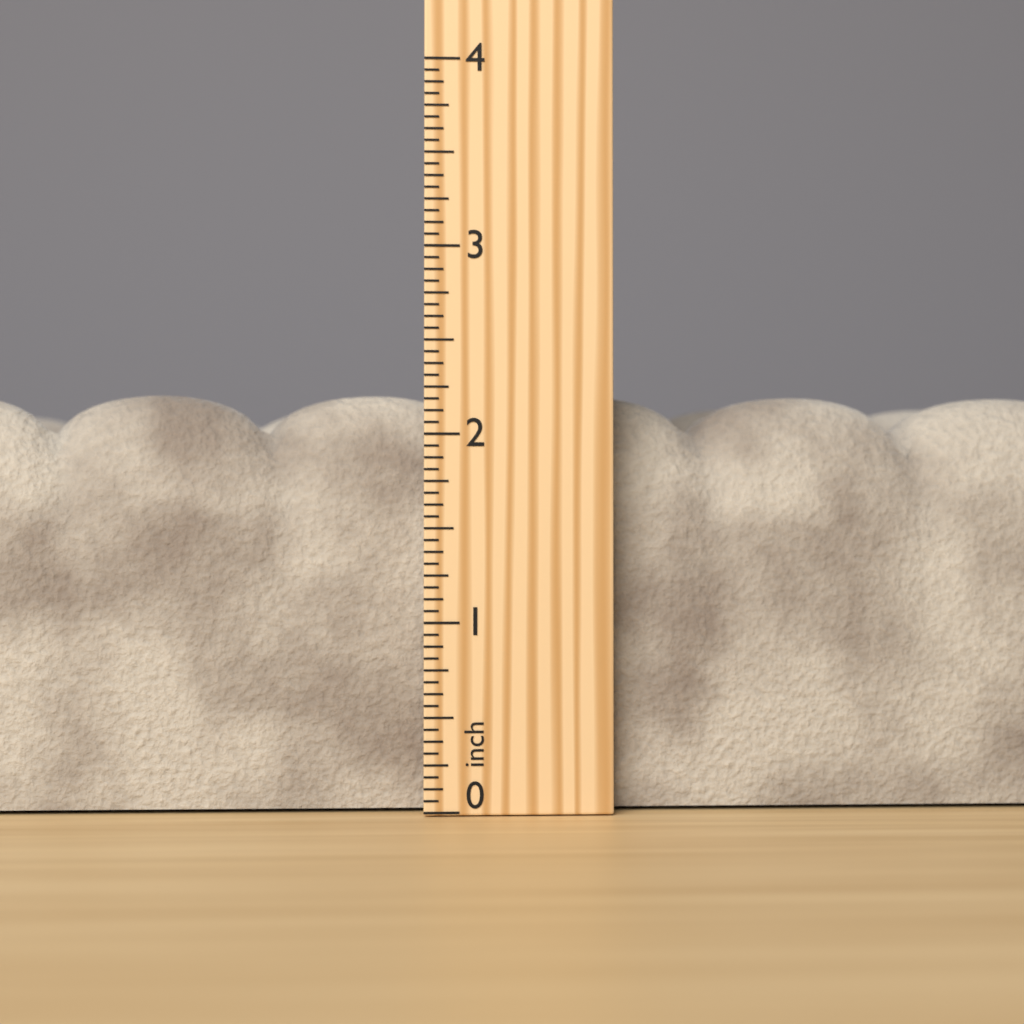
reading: 2.2500 inch
